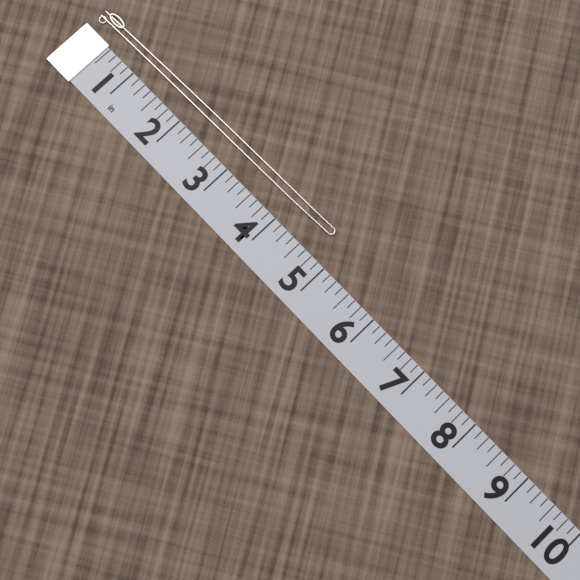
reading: 4.750 in
